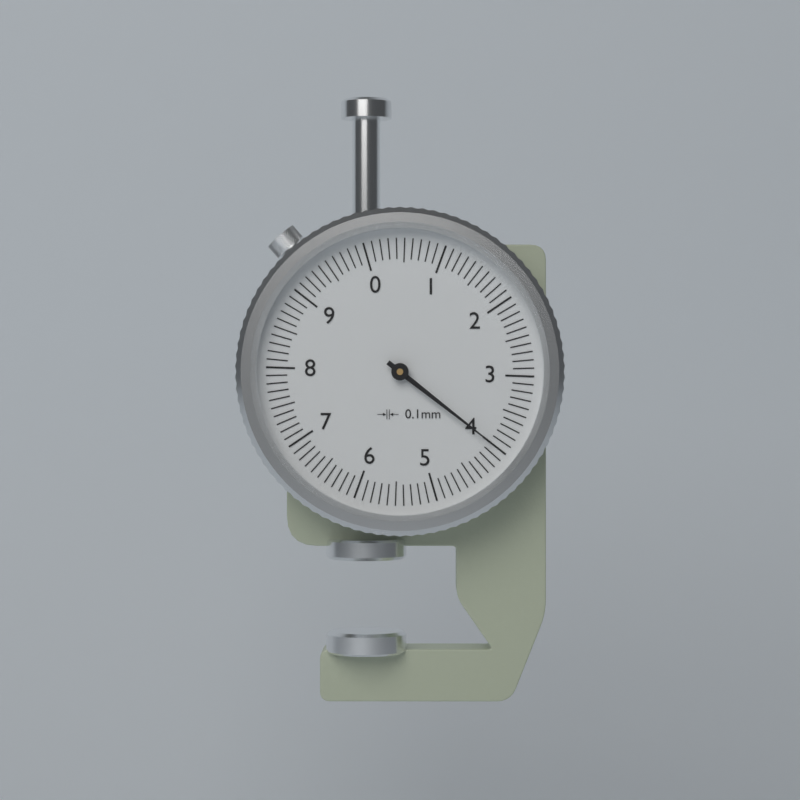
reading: 4.0 mm
